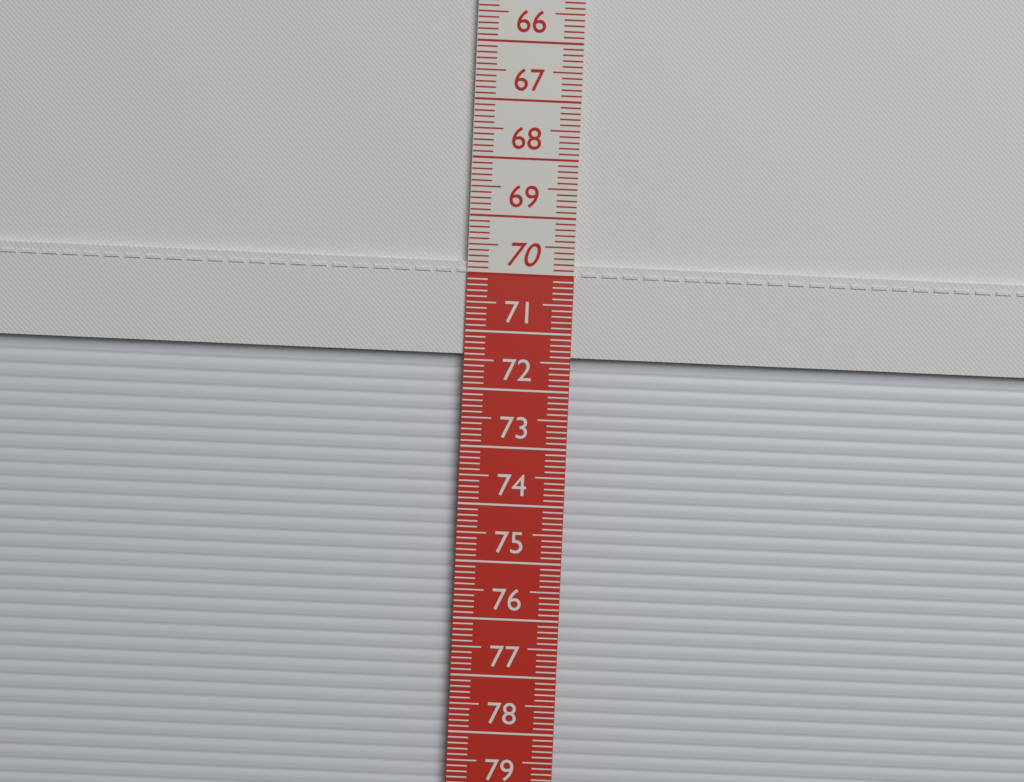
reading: 71.4 cm
